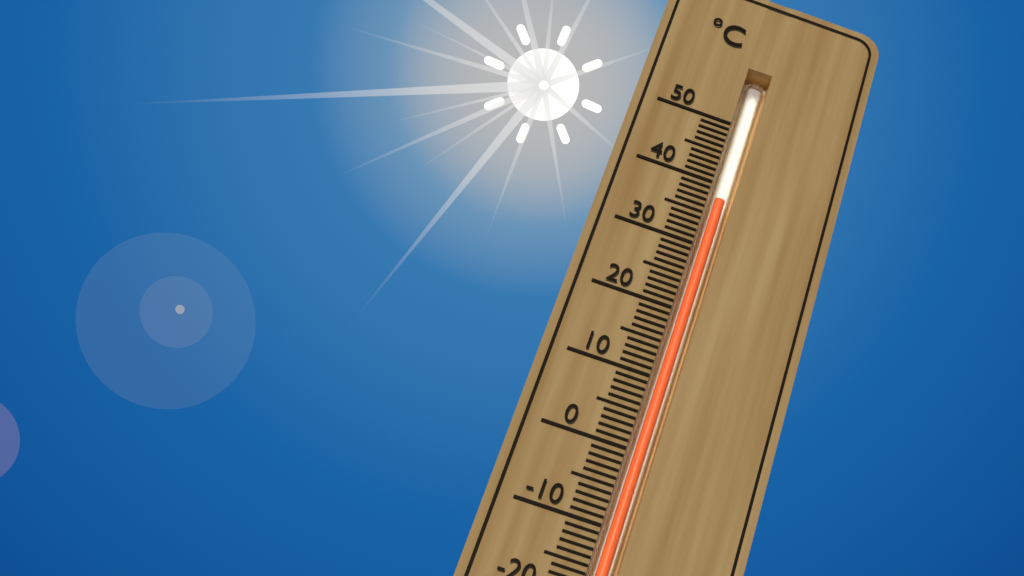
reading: 38 °C
